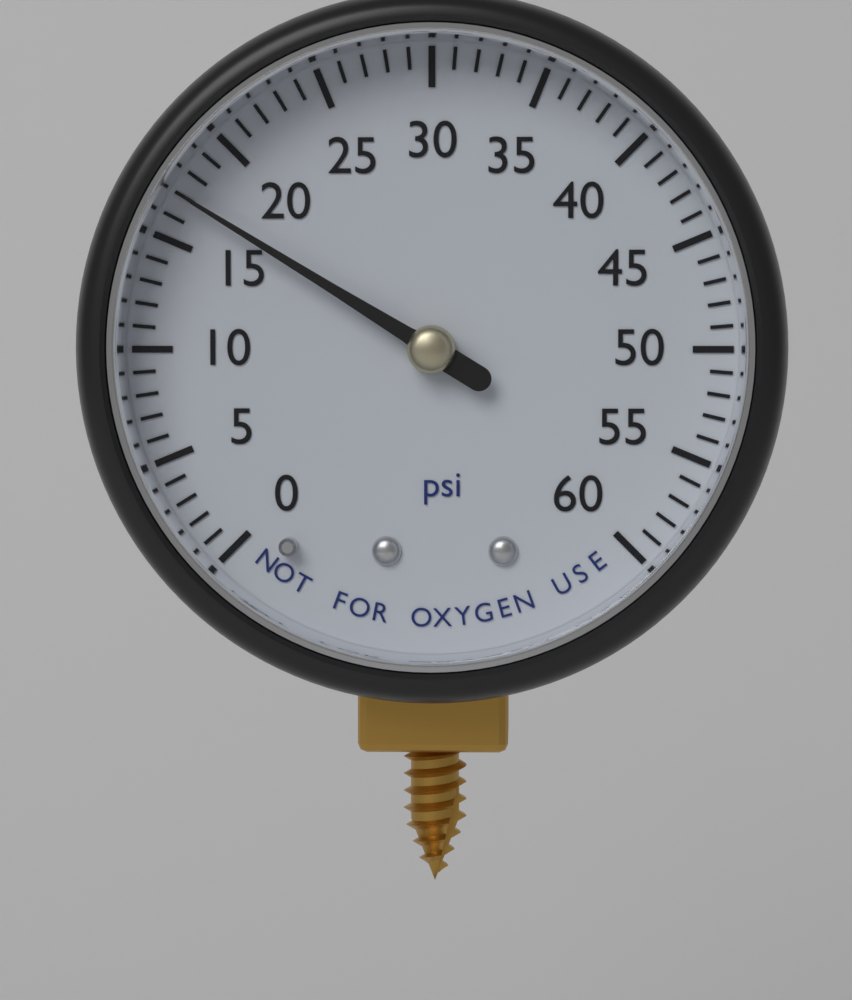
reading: 17 psi
